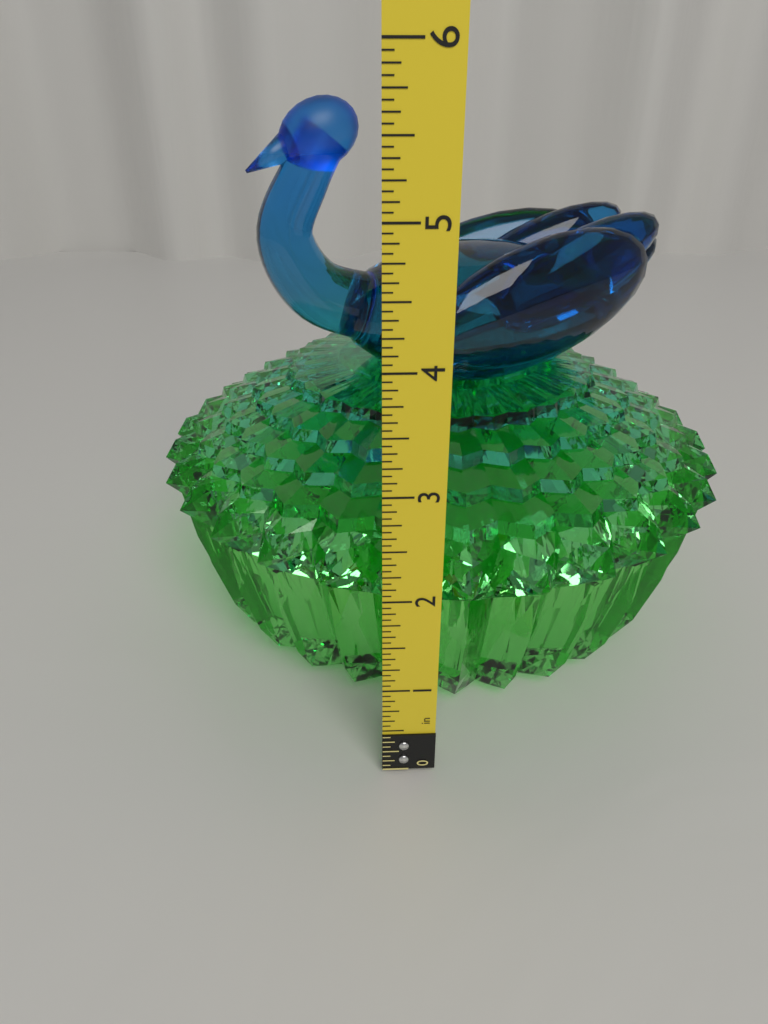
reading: 5.6875 in
